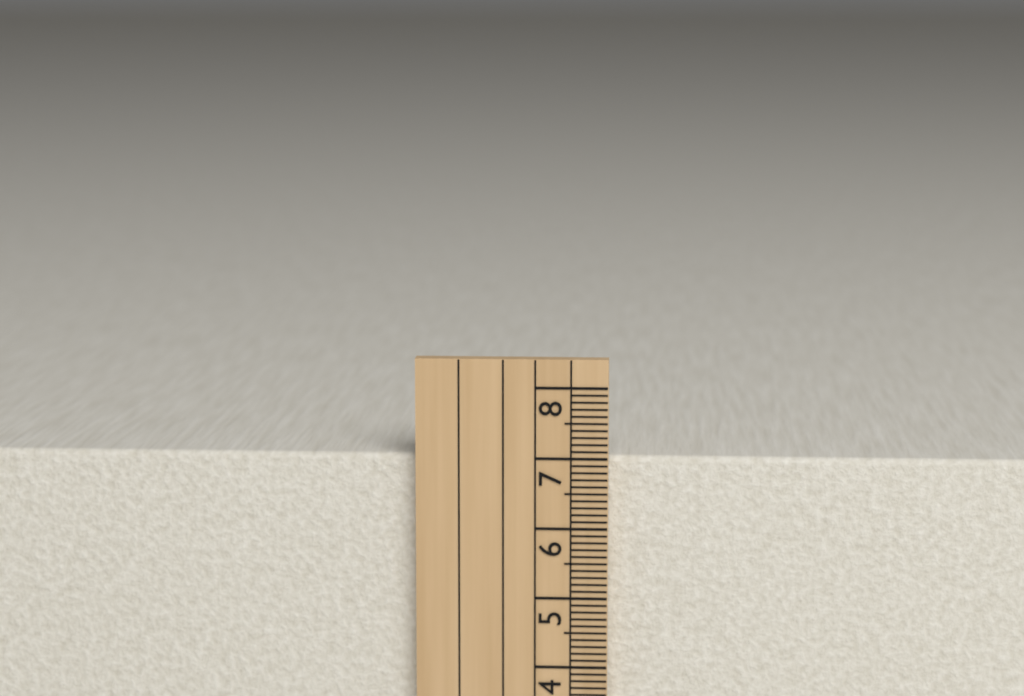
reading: 7.0 cm
